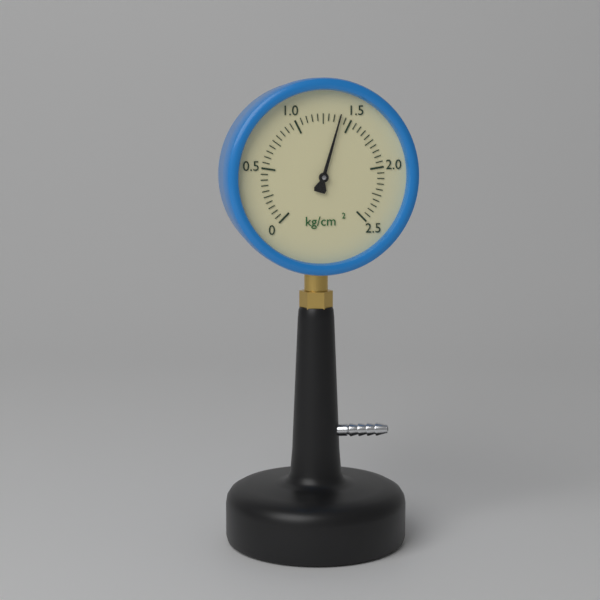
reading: 1.40 kg/cm²
